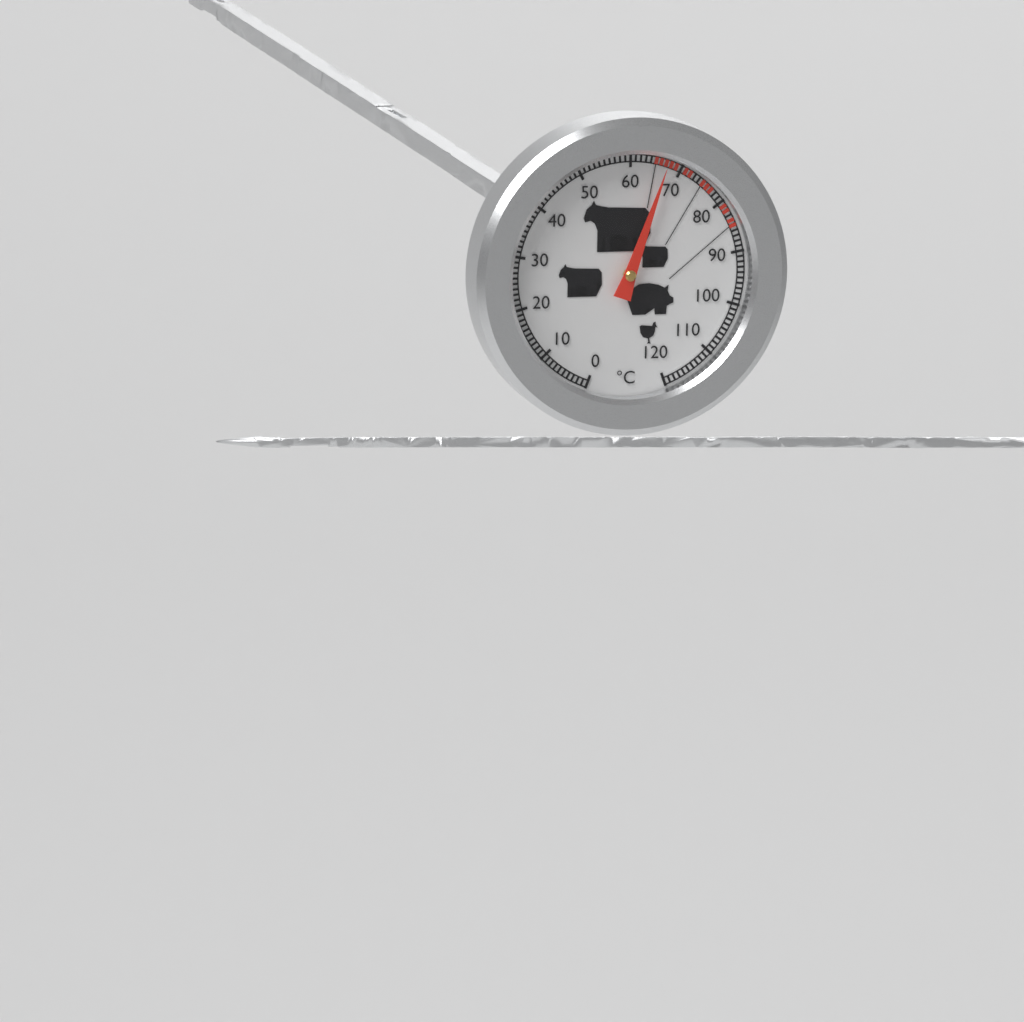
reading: 67 °C
